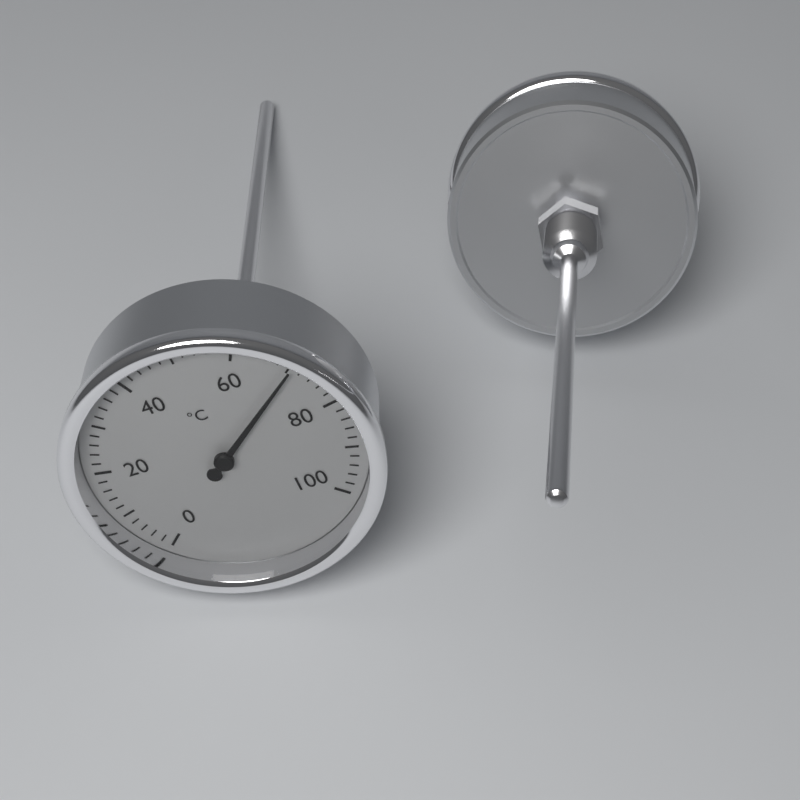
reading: 70 °C
